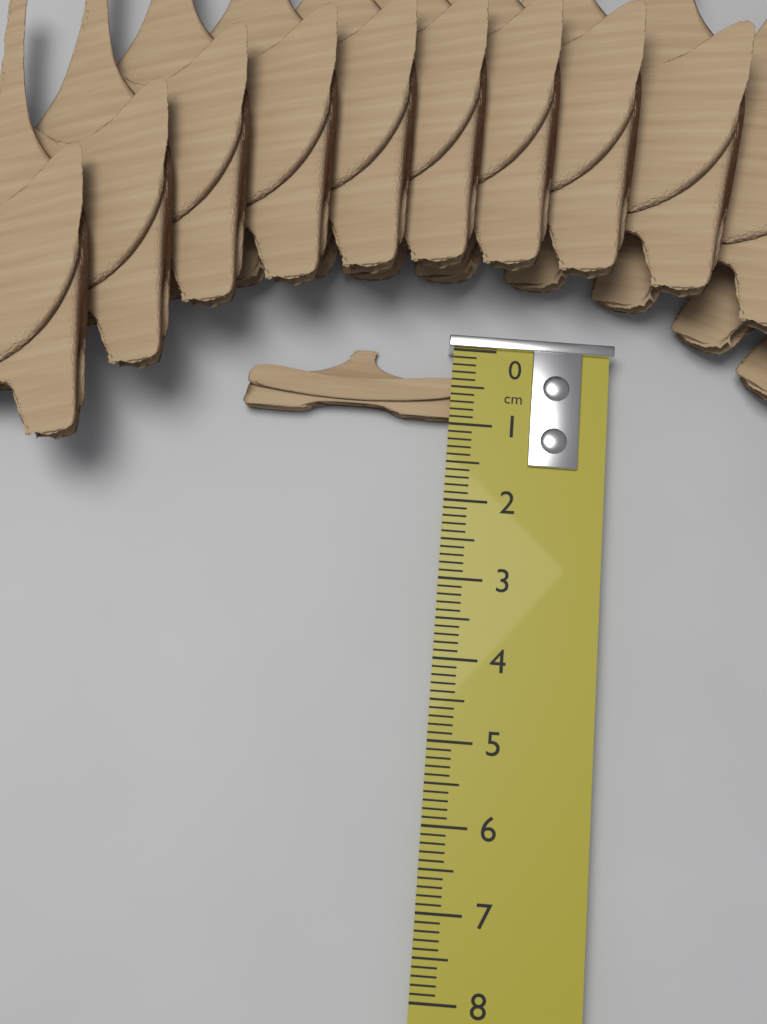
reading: 0.9 cm
